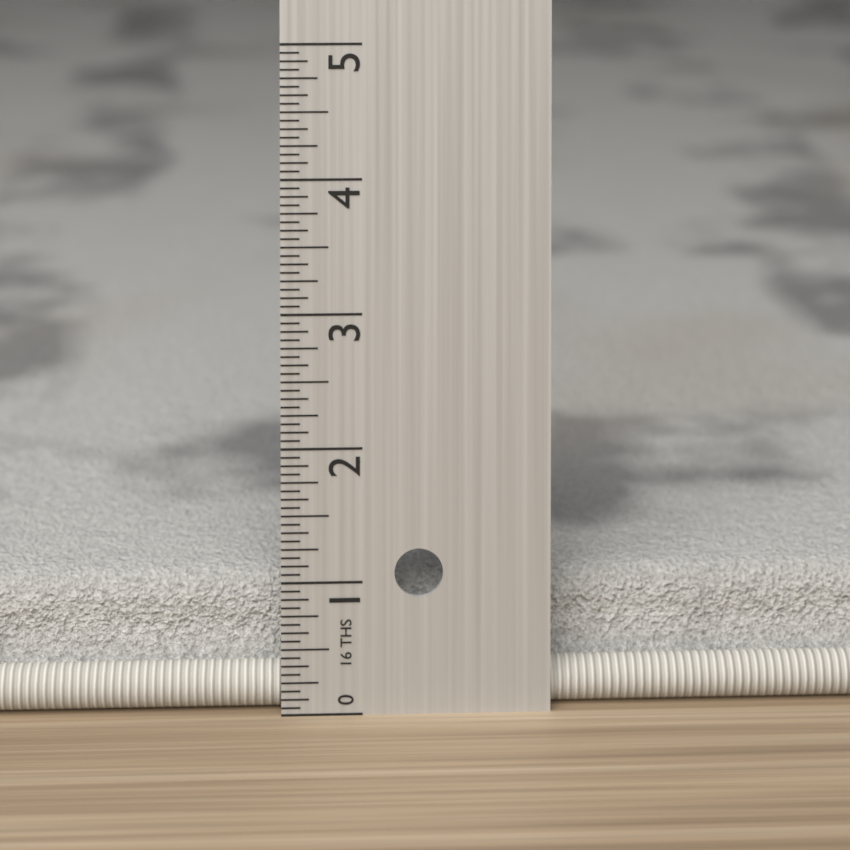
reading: 0.9375 in
